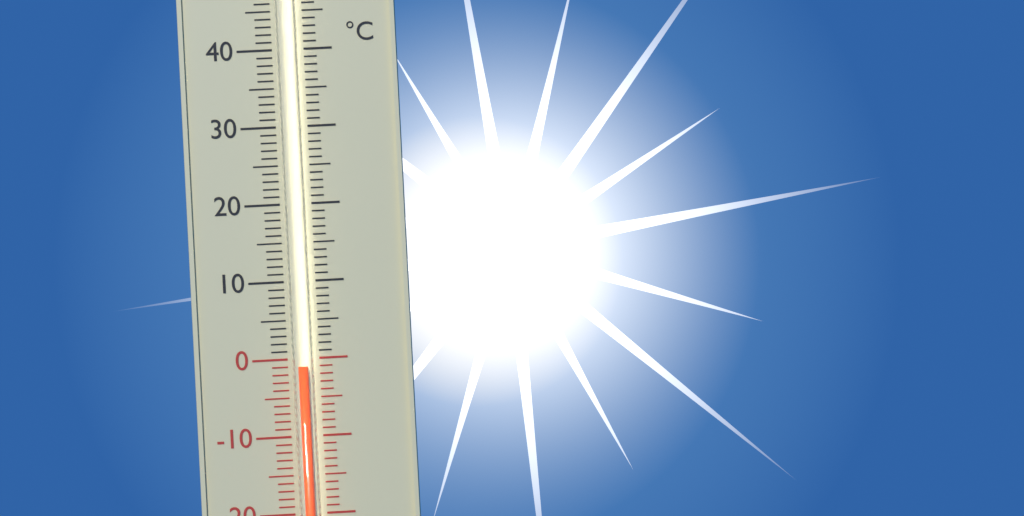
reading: -1 °C
